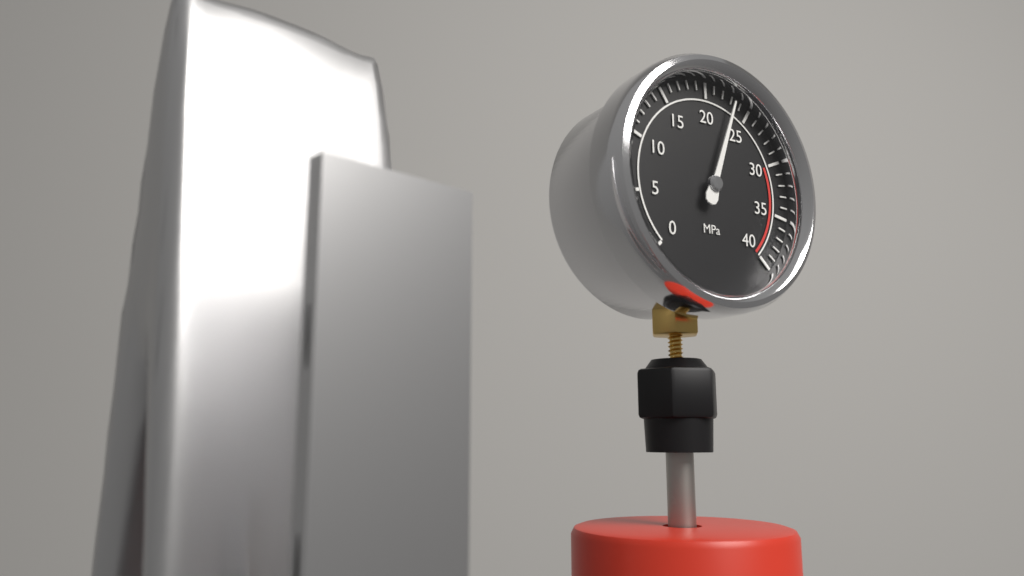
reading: 23 MPa
